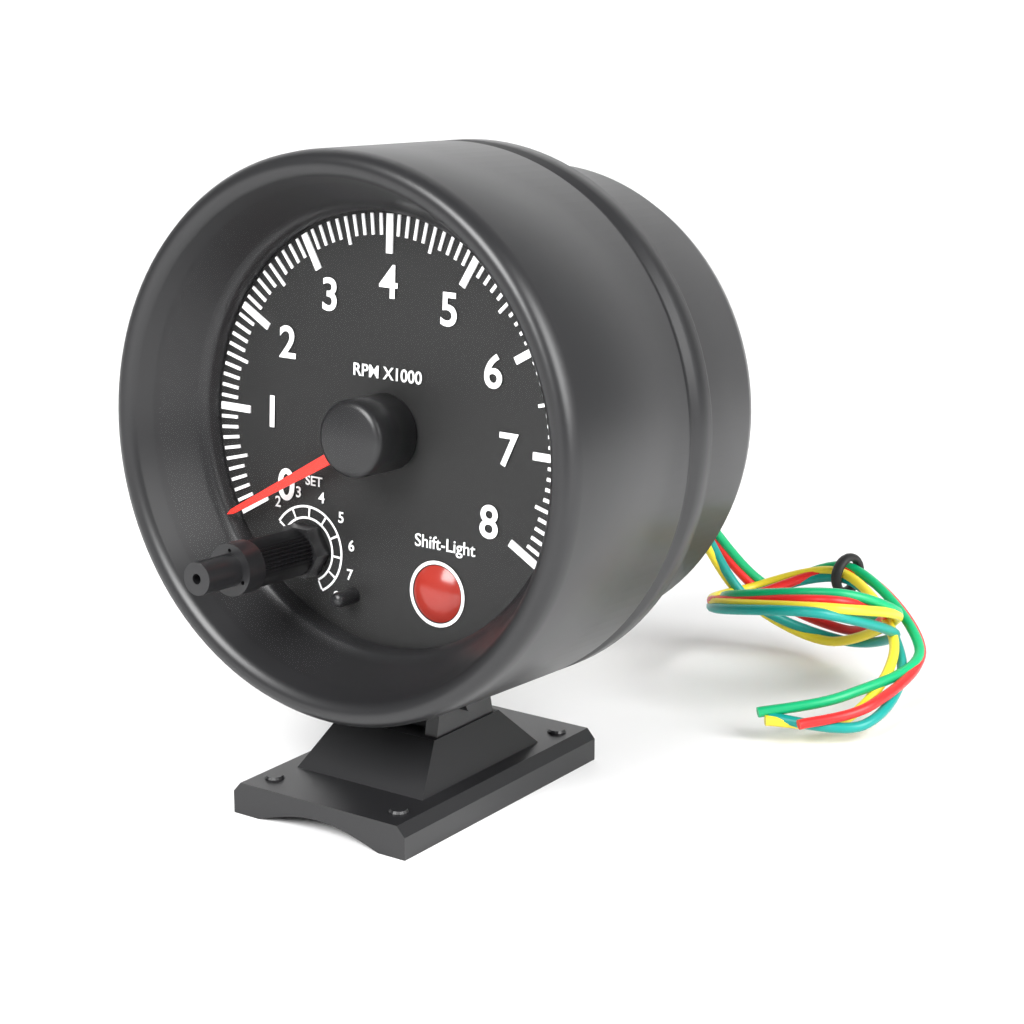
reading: 0 RPM
